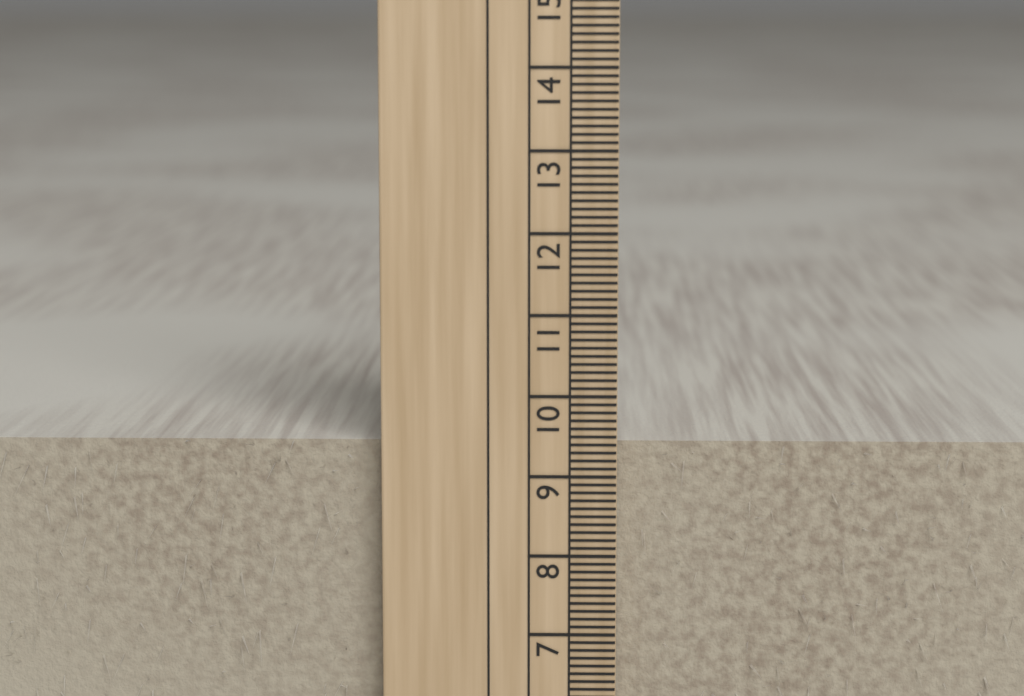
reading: 9.4 cm
